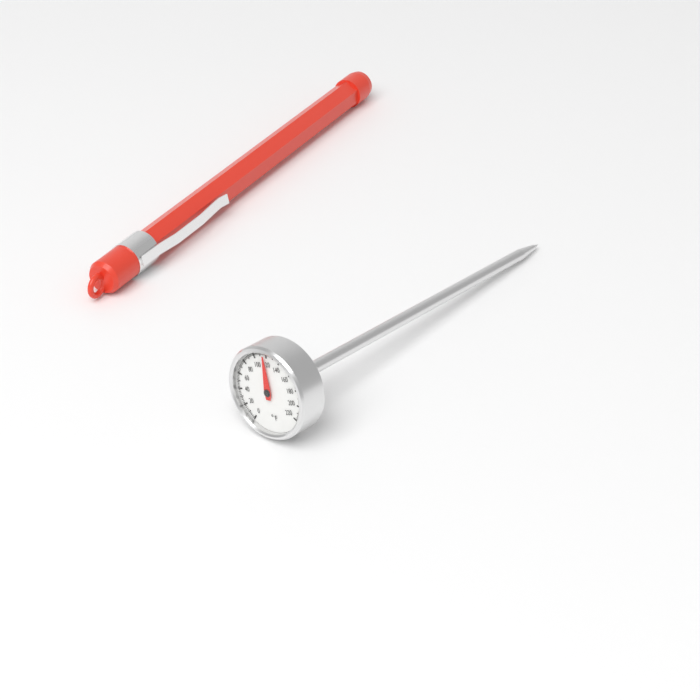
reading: 116 °F
